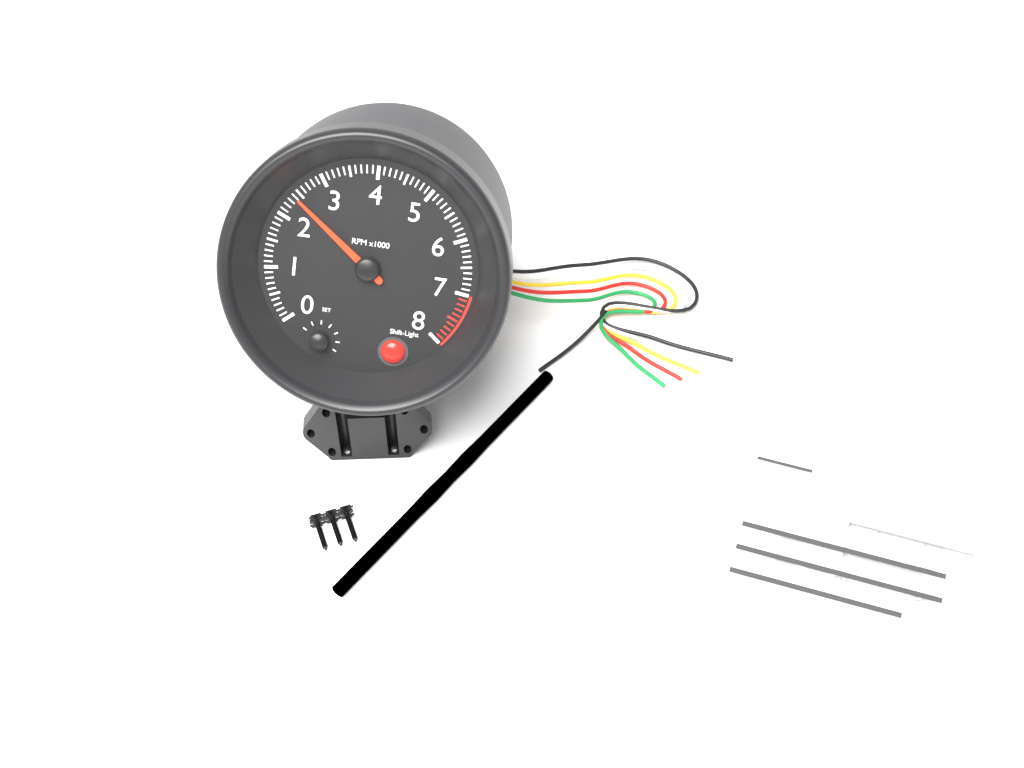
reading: 2400 RPM
